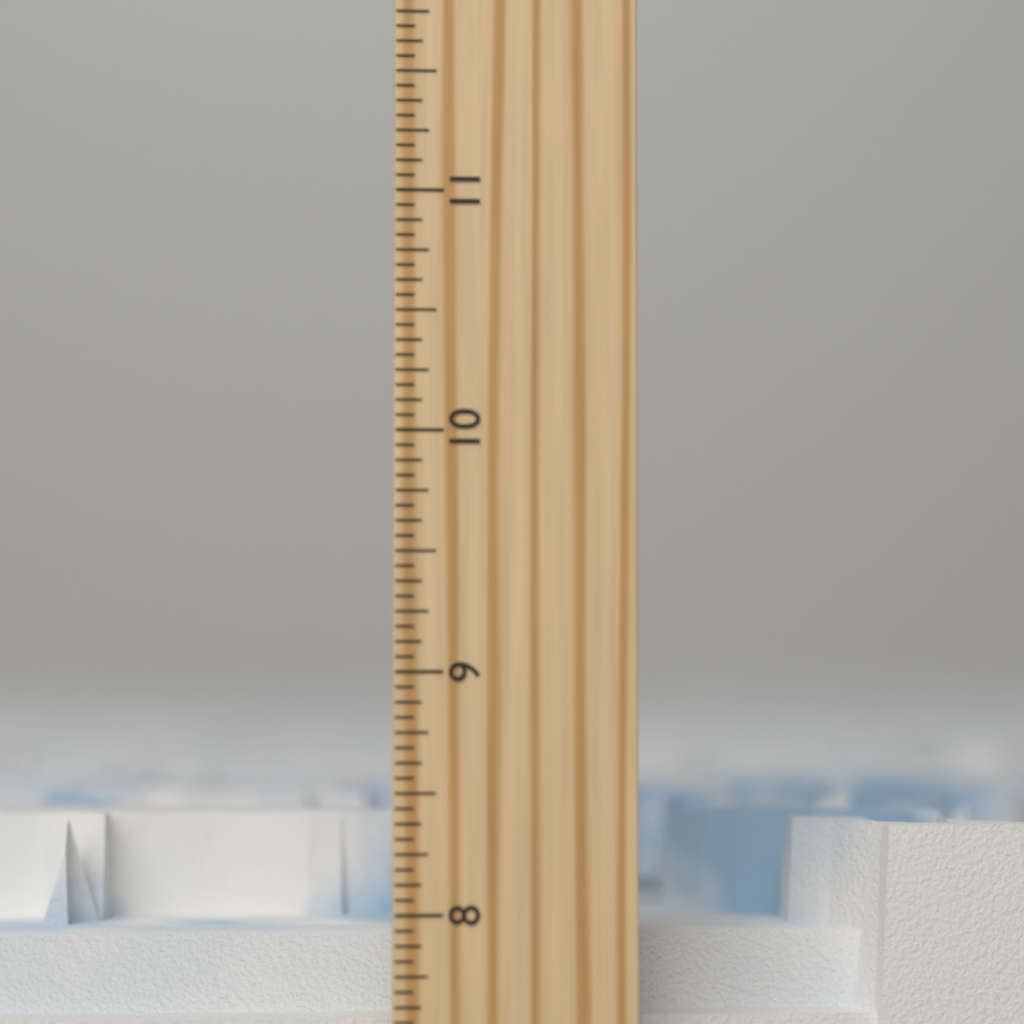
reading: 8.3750 inch
